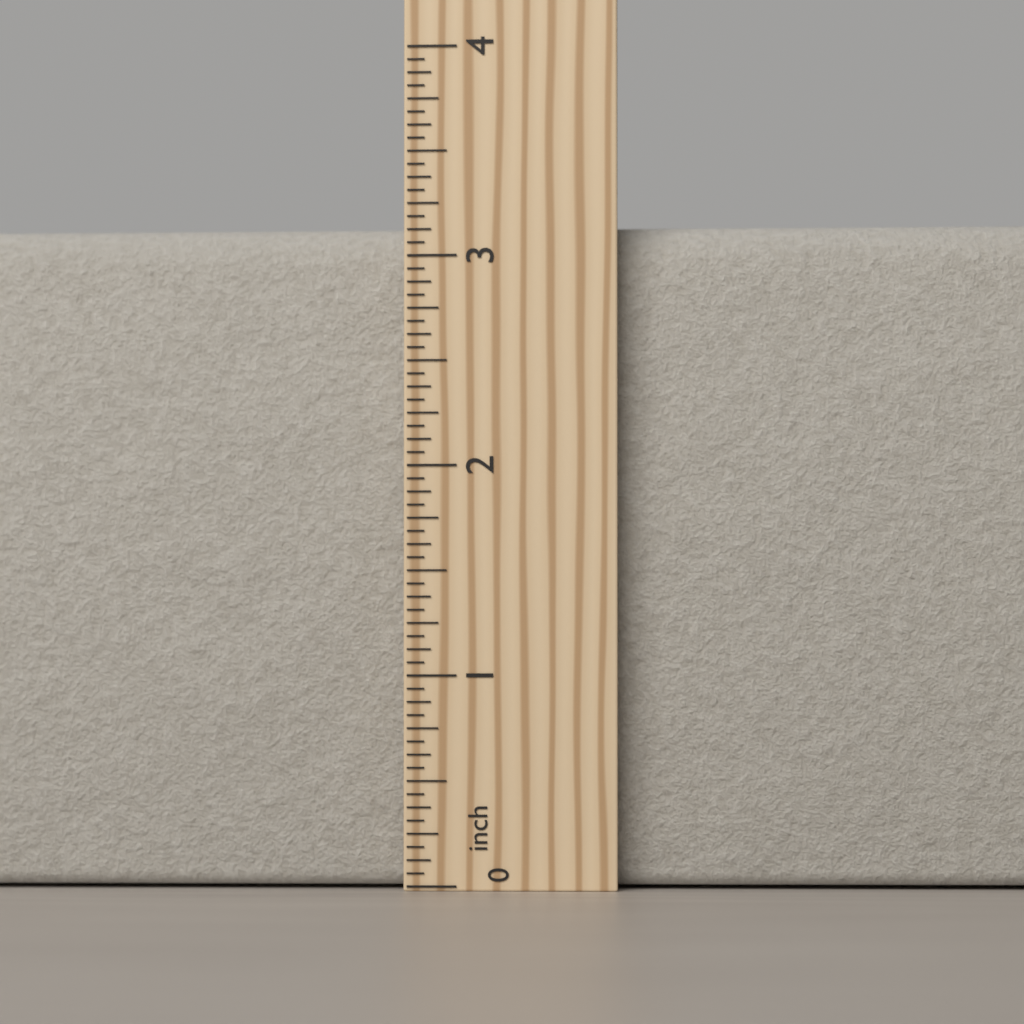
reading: 3.1875 inch
